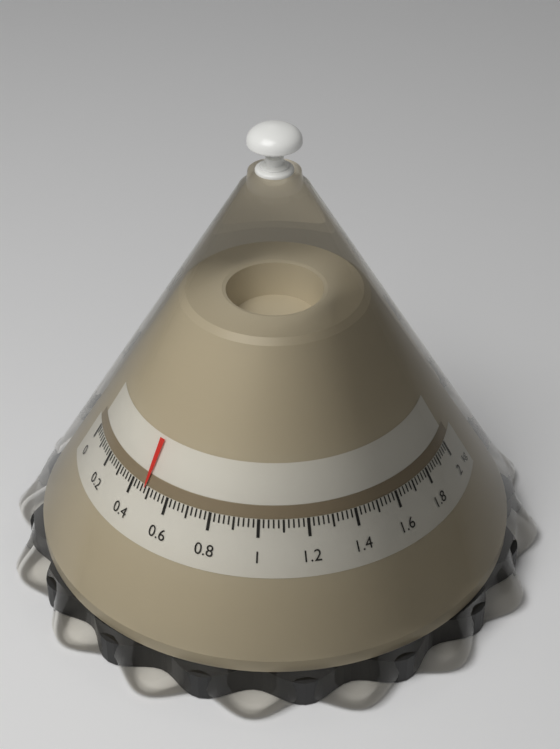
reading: 0.48 kg
